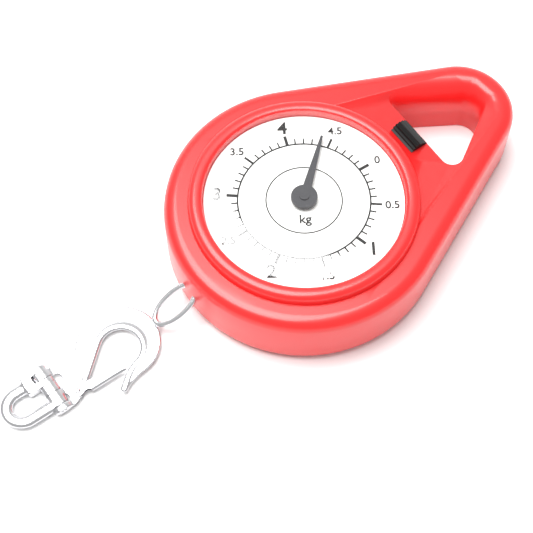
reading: 4.4 kg
